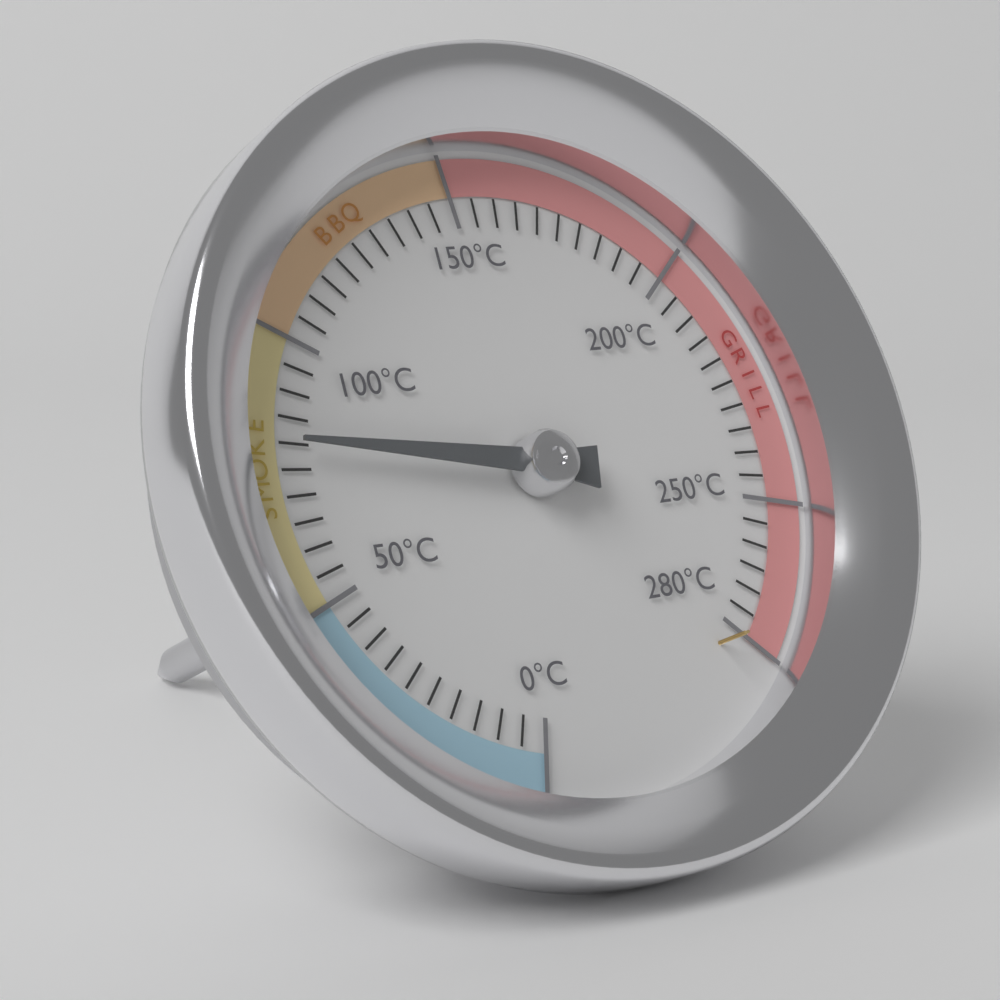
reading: 80 °C
